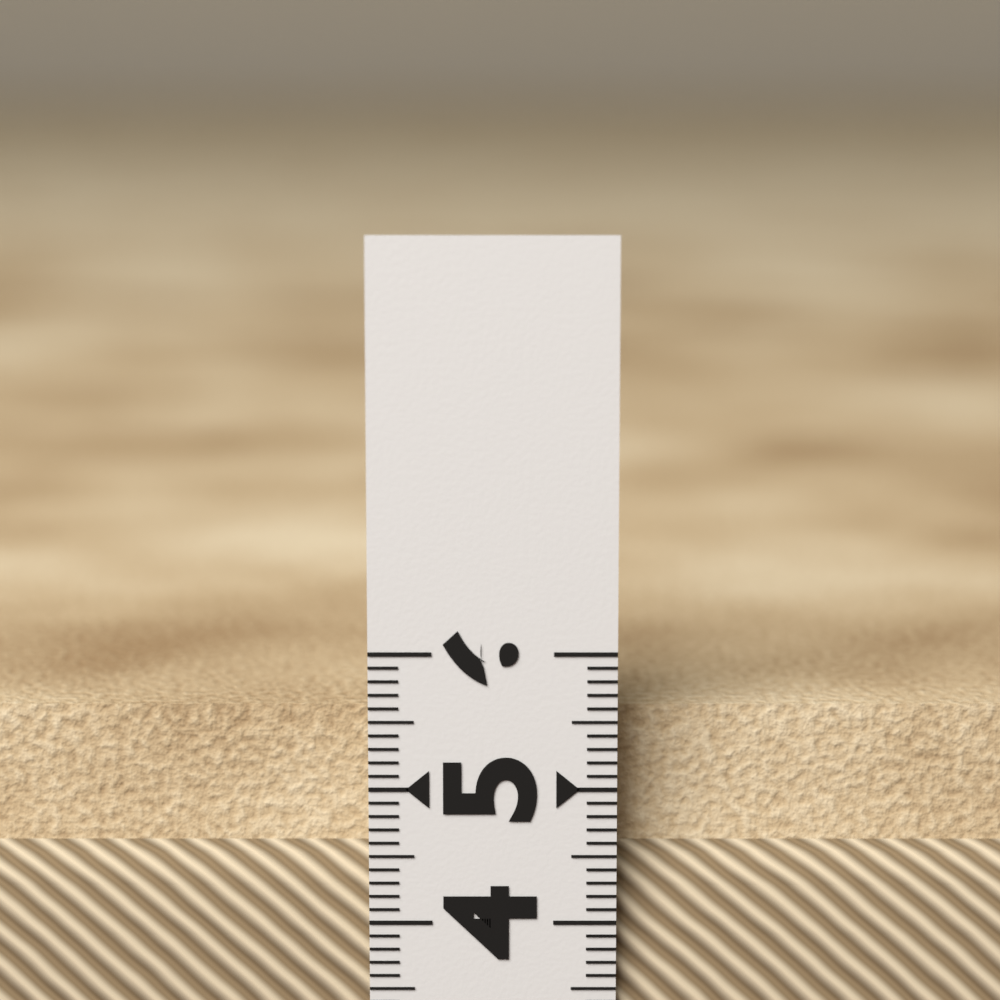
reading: 5.5 (no unit)
